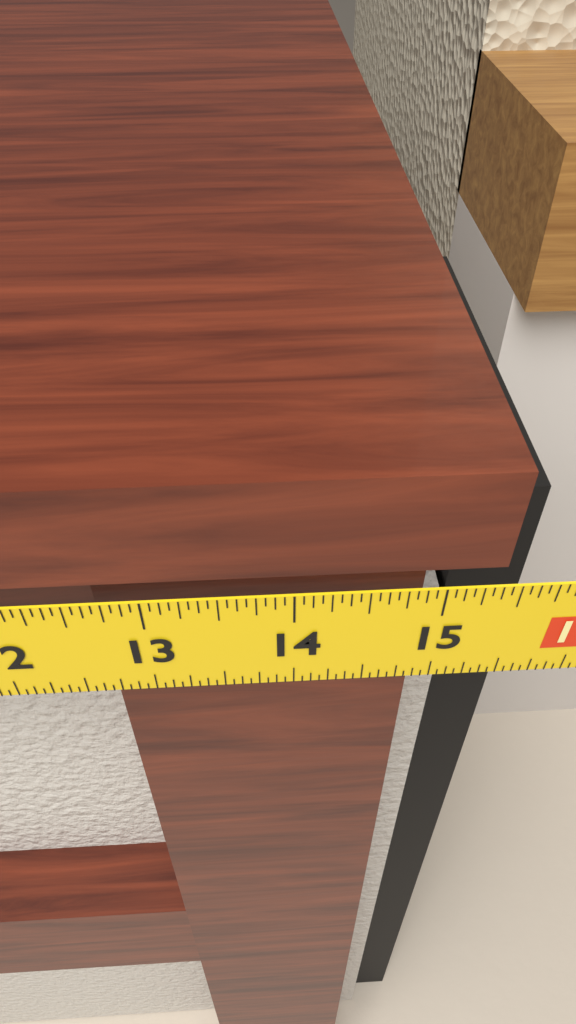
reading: 15.3750 in
